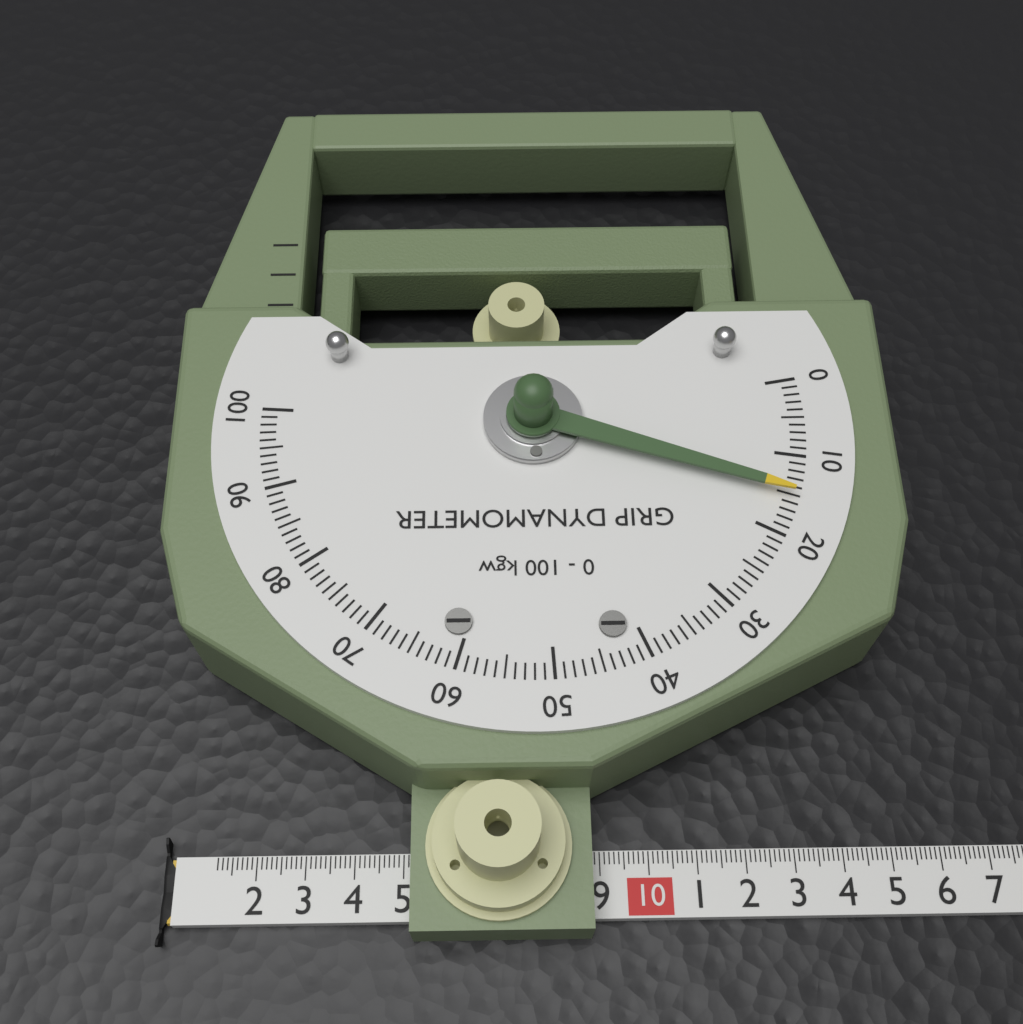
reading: 15 kgw
